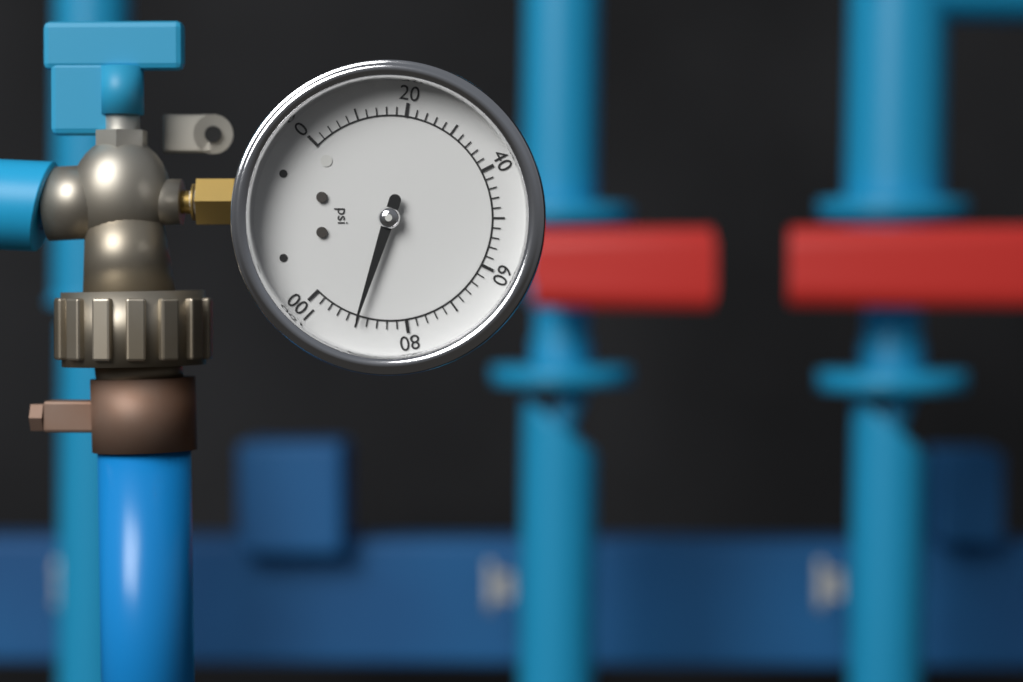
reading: 90 psi
